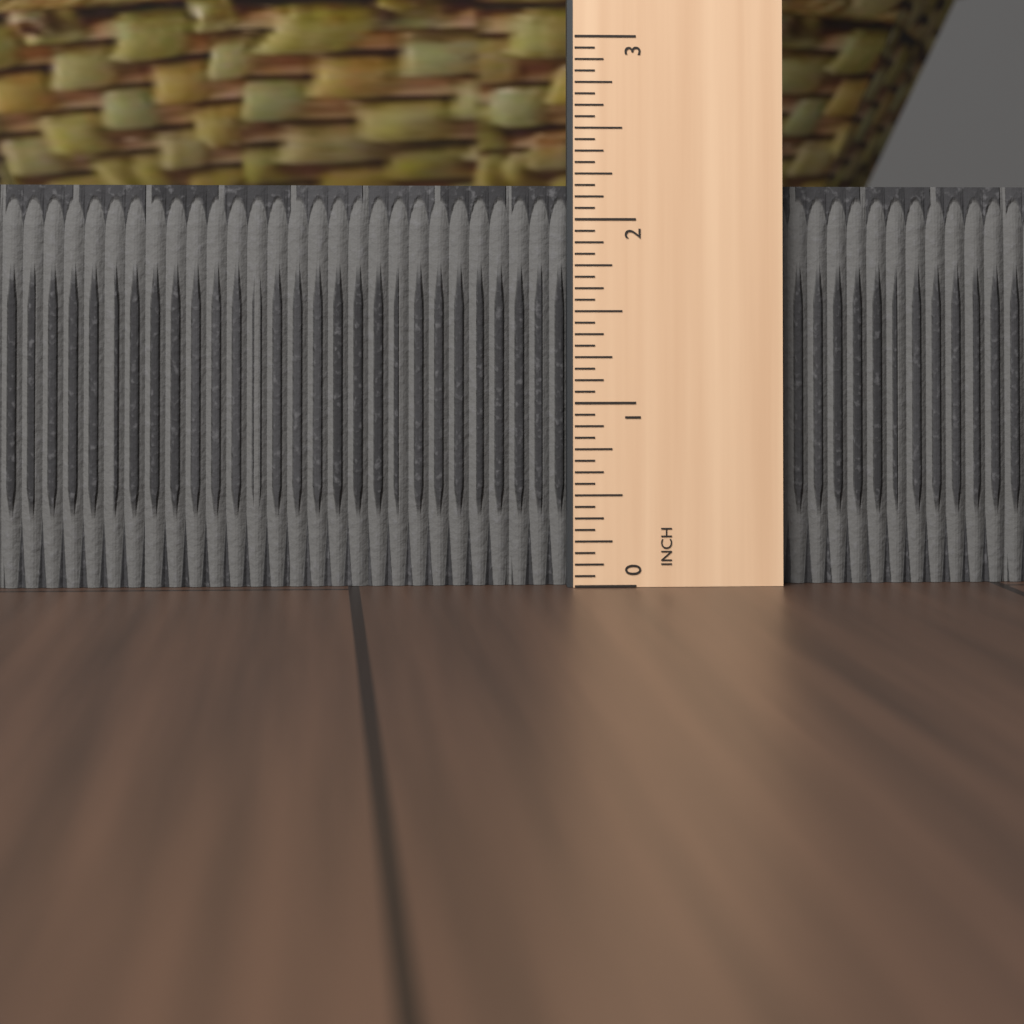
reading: 2.1875 in
